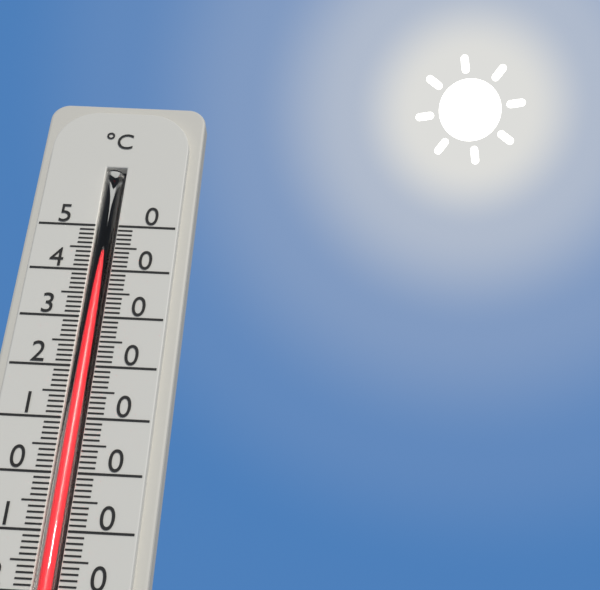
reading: 44 °C
